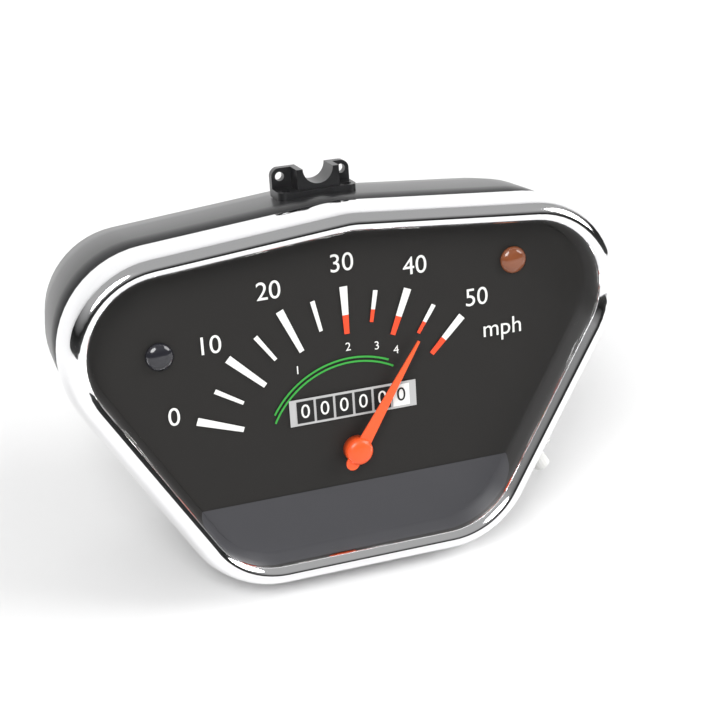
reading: 45 mph
